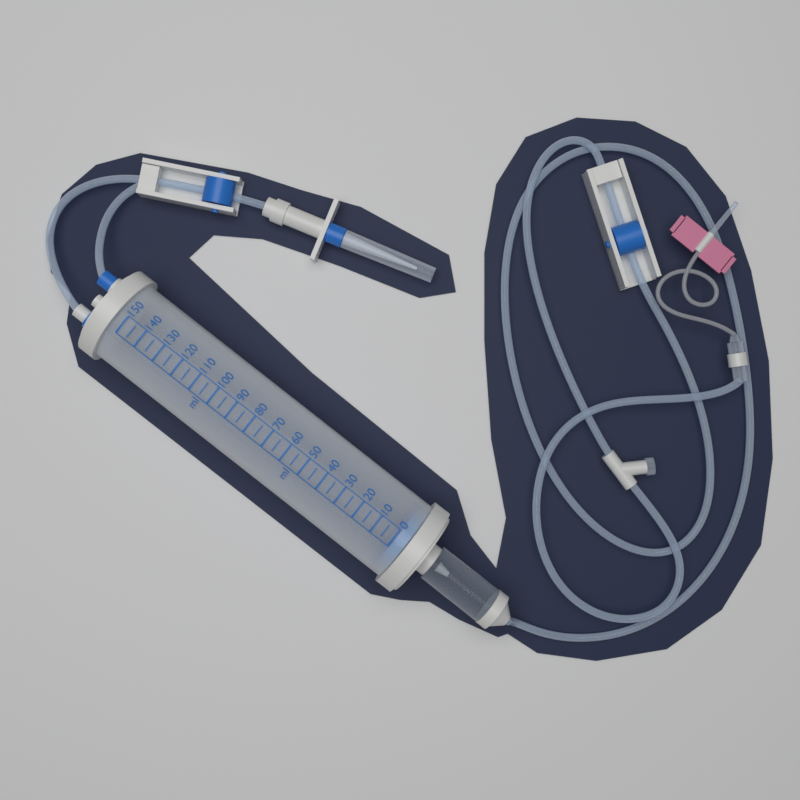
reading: 0 ml
